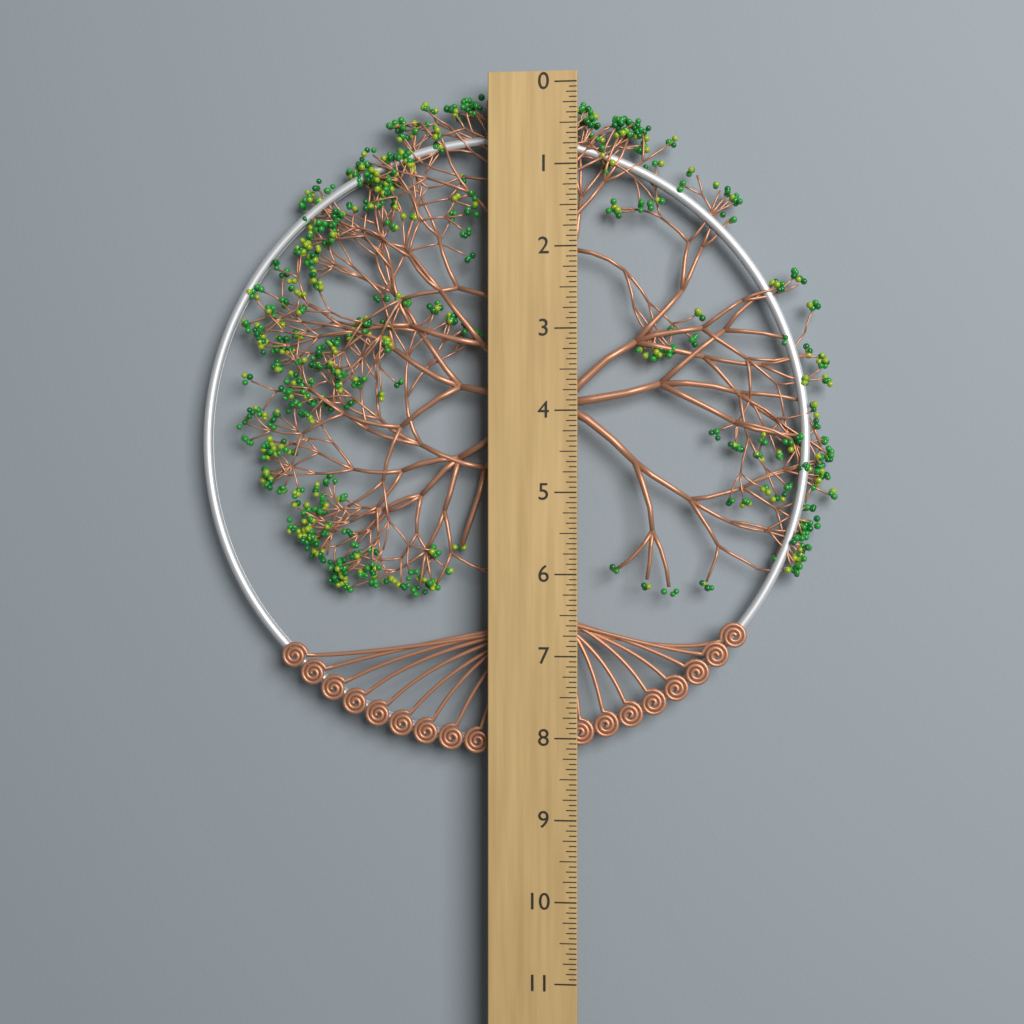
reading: 8.2500 (no unit)
